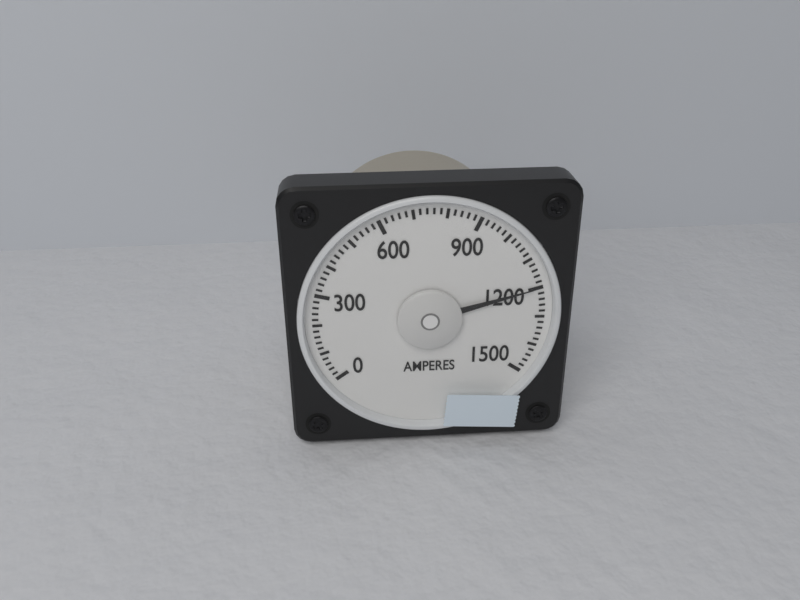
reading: 1200 A
